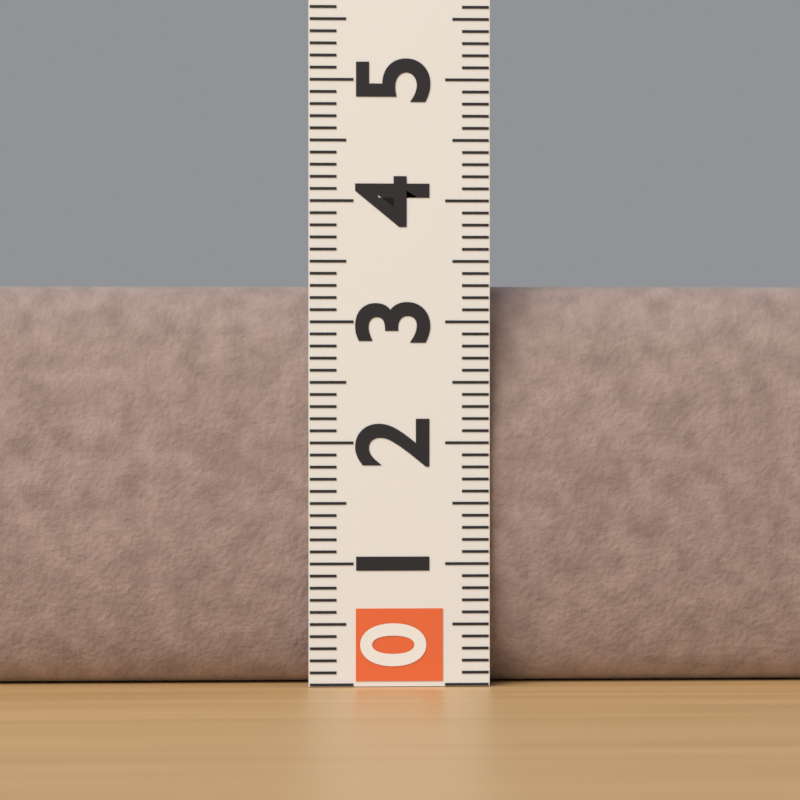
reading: 3.3 (no unit)
